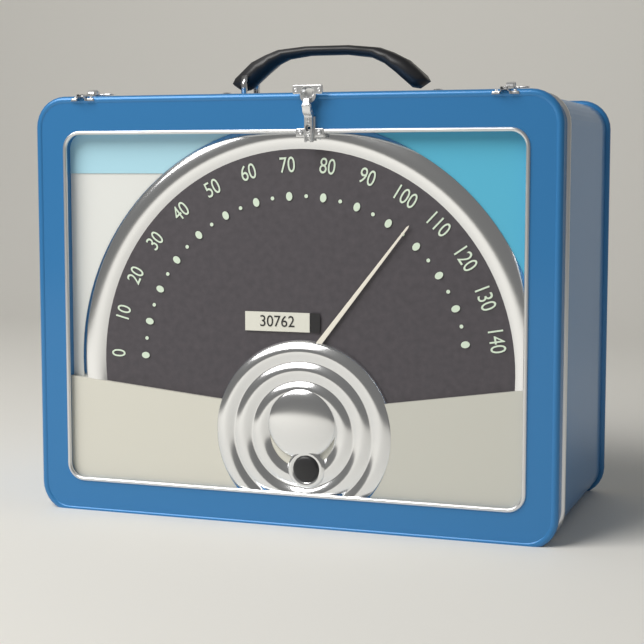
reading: 105 (no unit)
